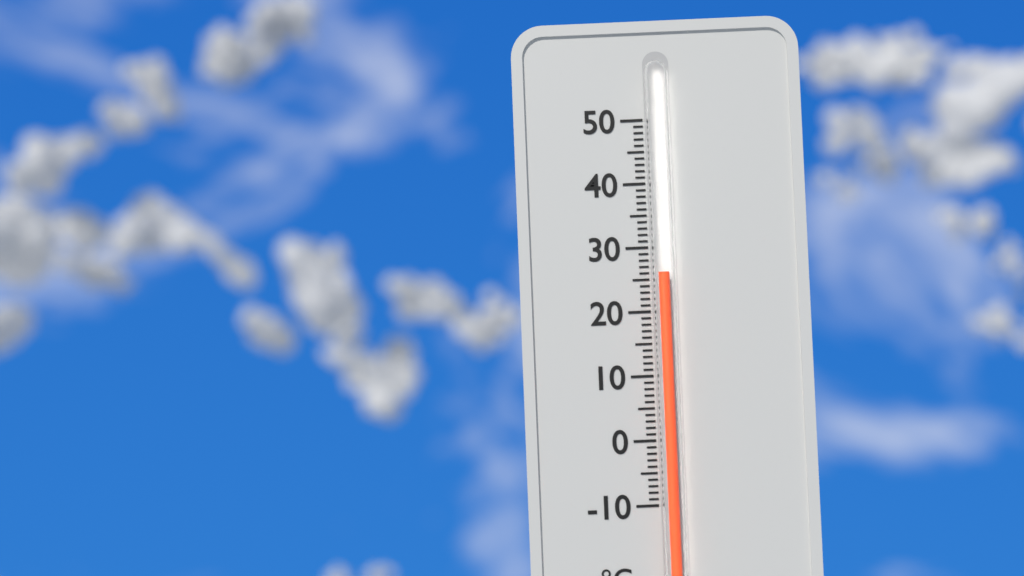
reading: 26 °C
